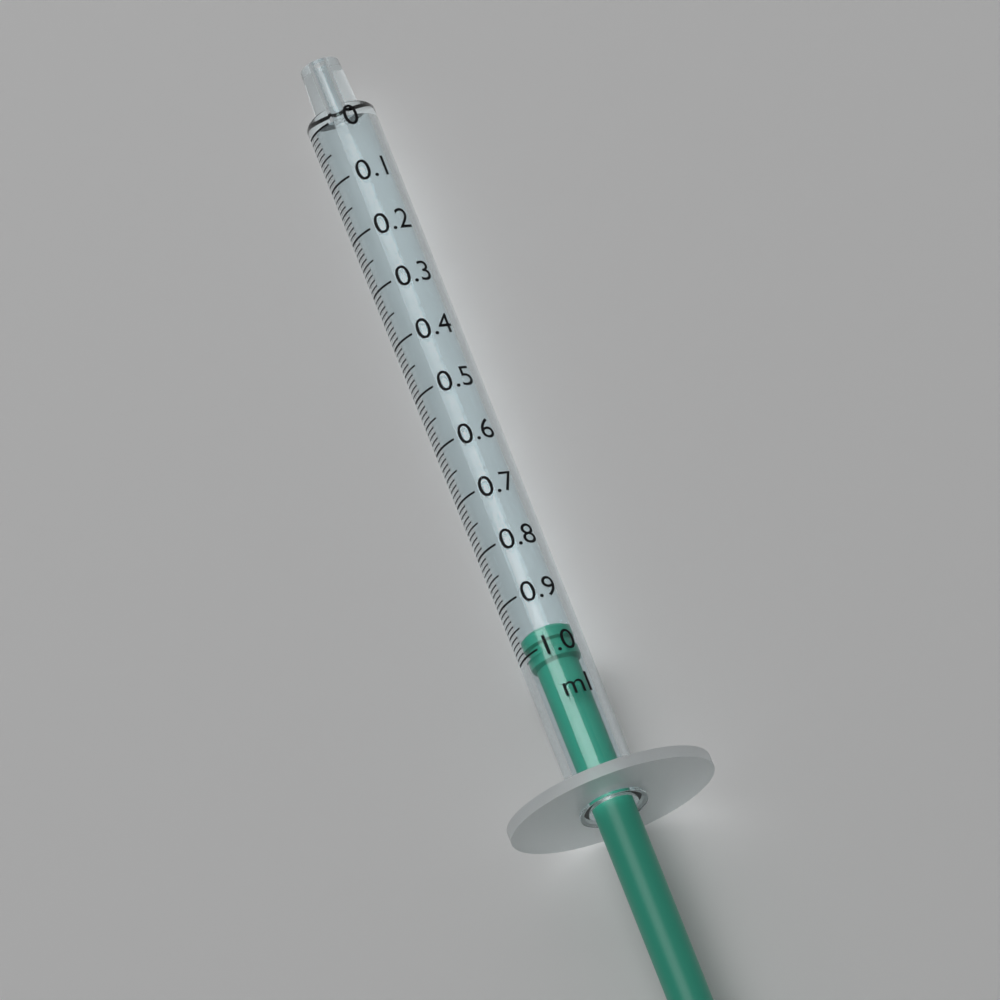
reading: 0.96 ml
